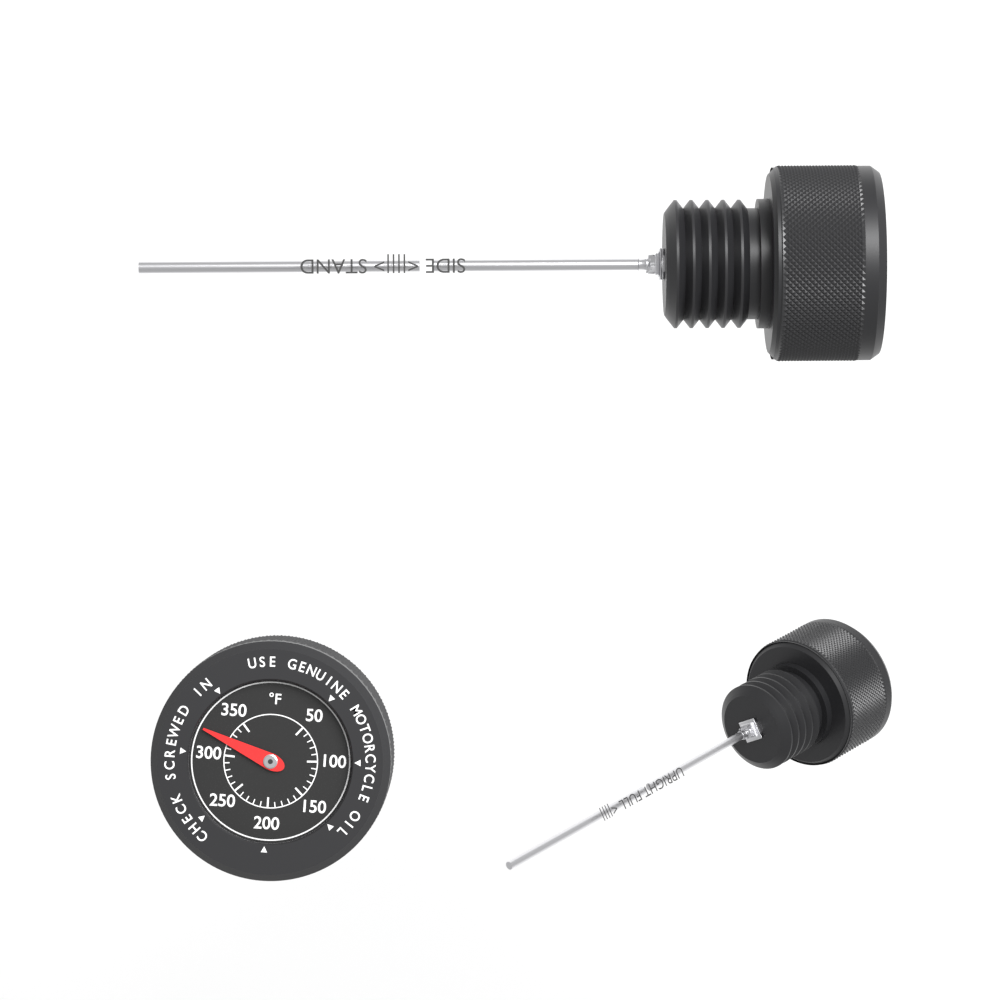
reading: 320 °F
